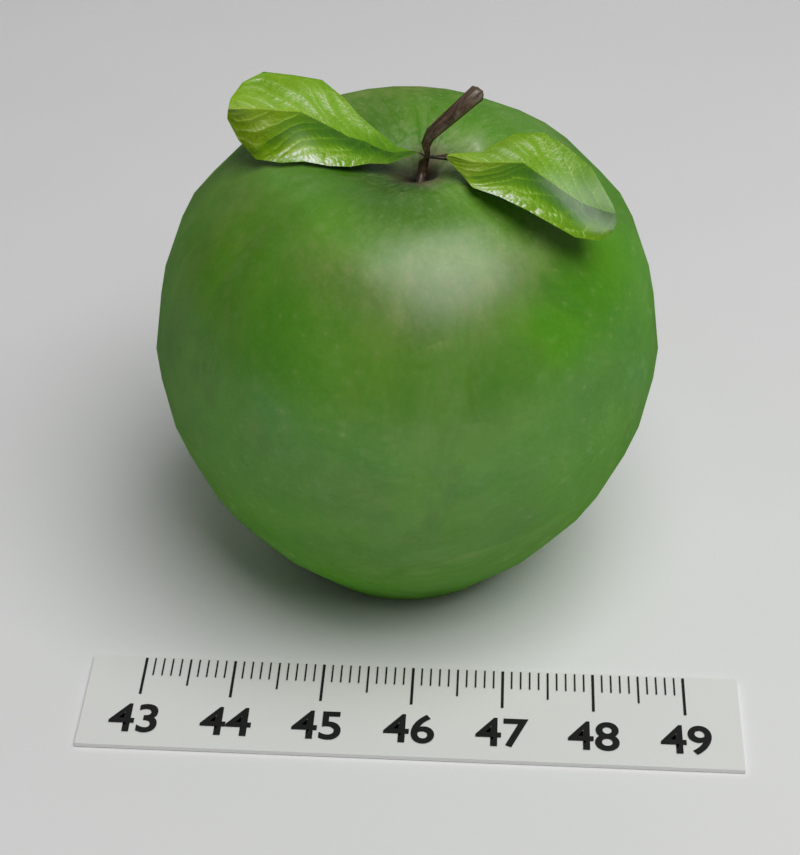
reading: 48.6 (no unit)
